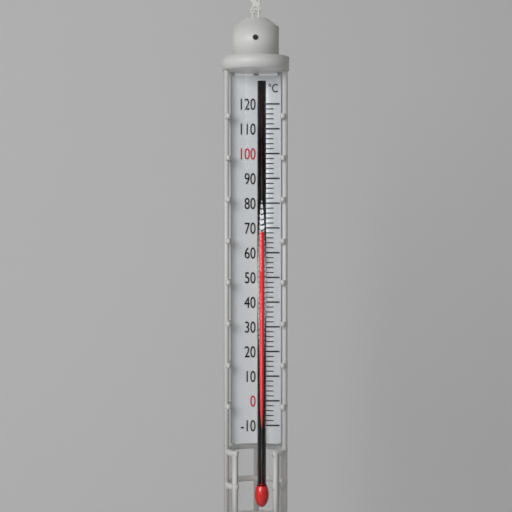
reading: 68 °C
